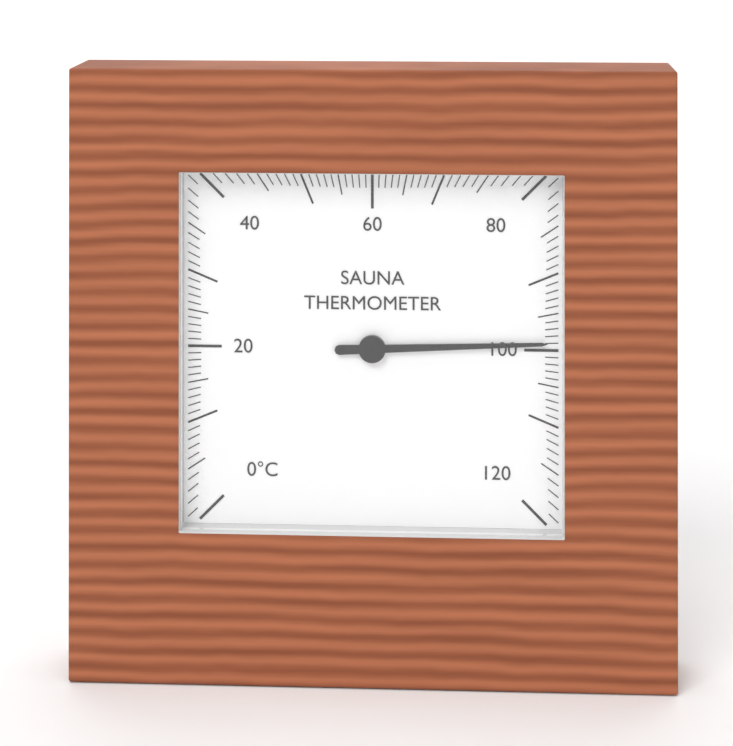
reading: 99 °C
